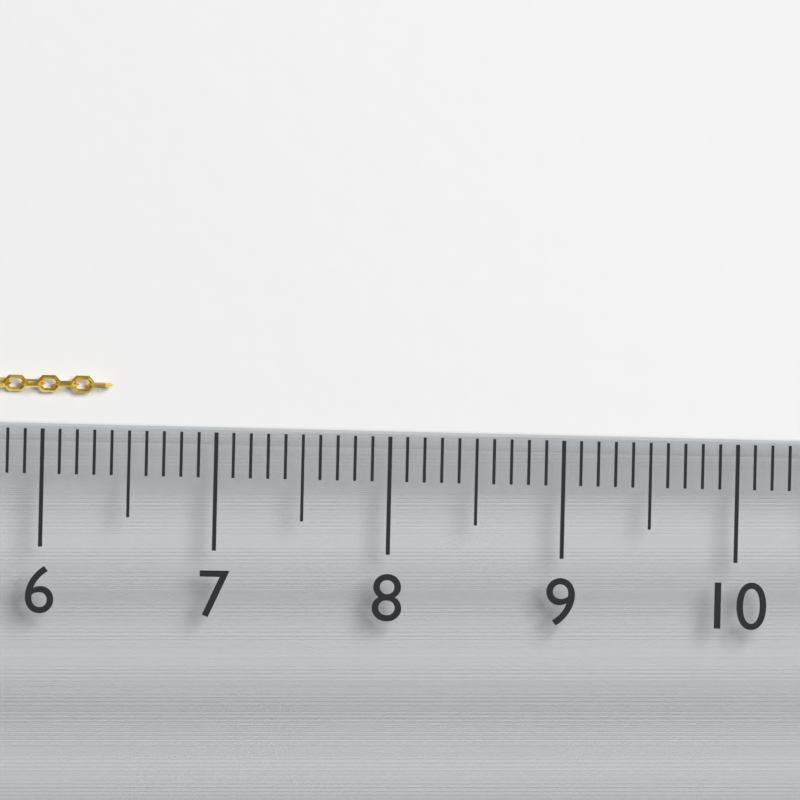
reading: 6.4 (no unit)
